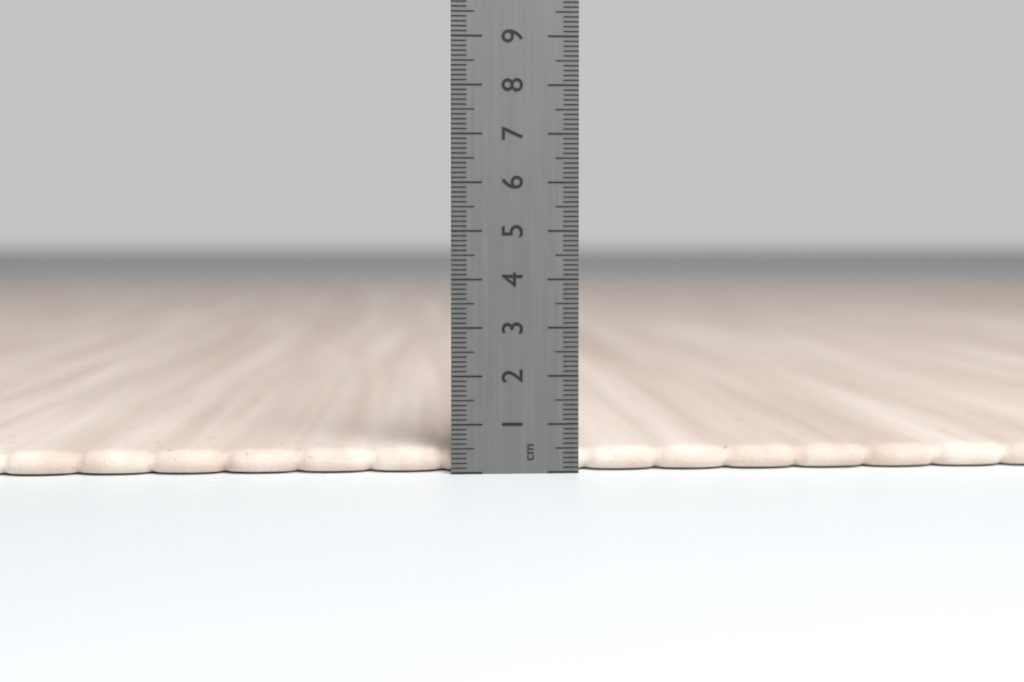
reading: 0.5 cm
